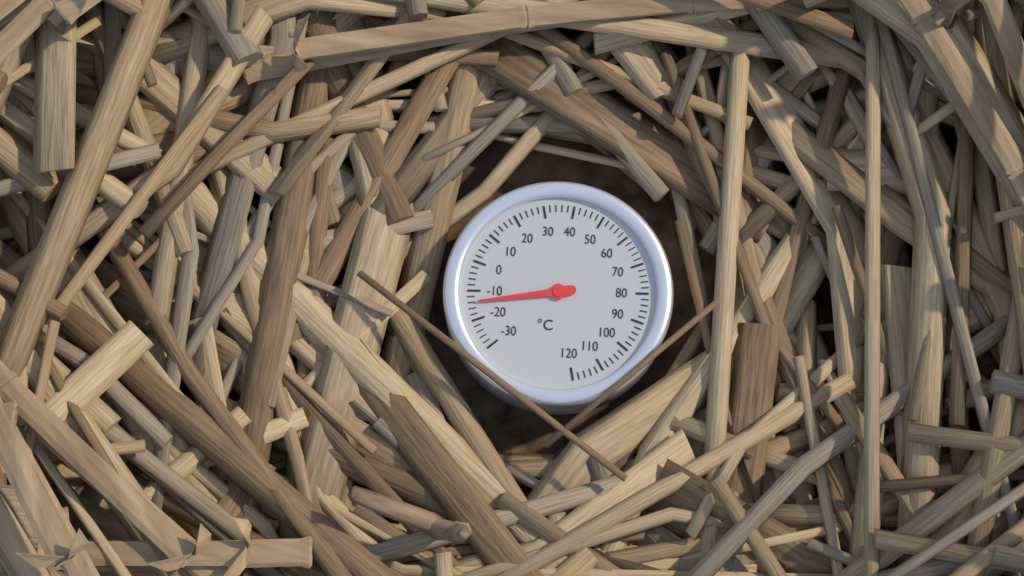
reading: -14 °C
